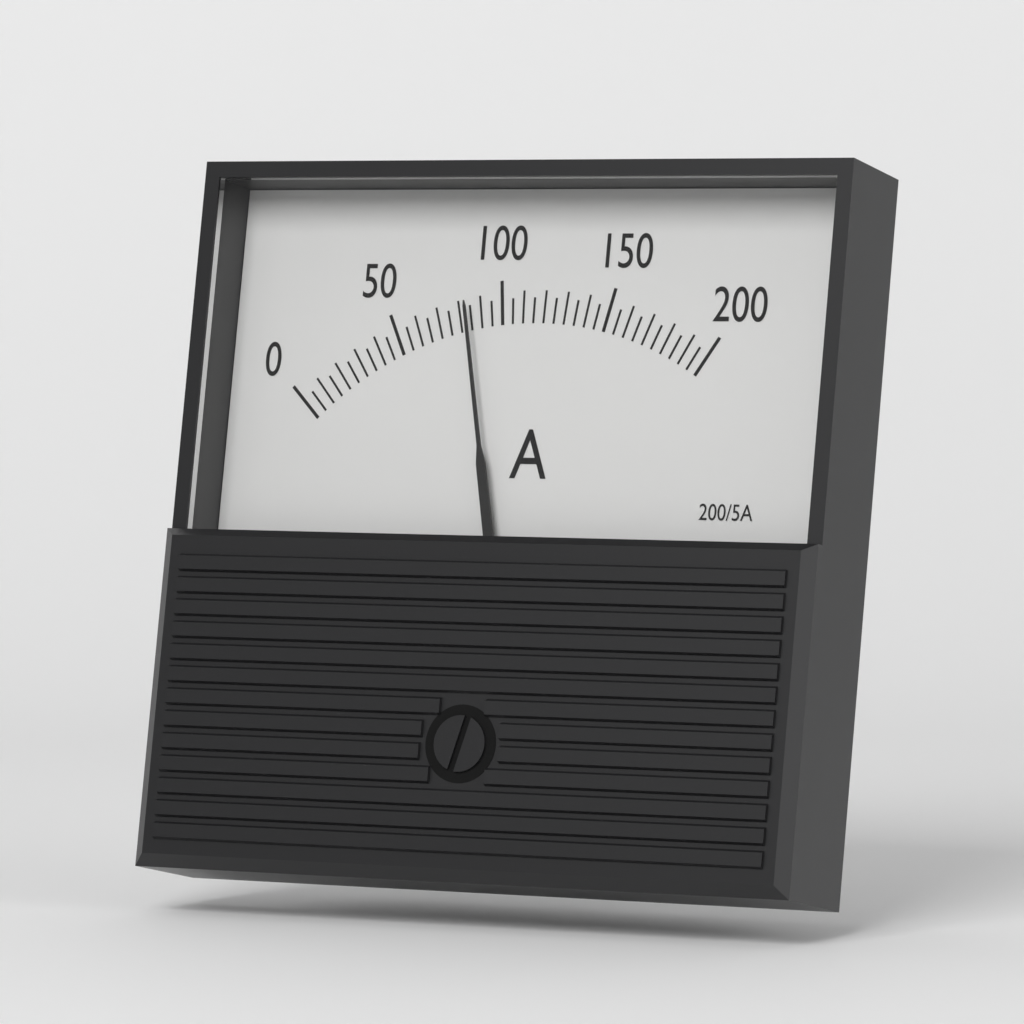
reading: 85 A
